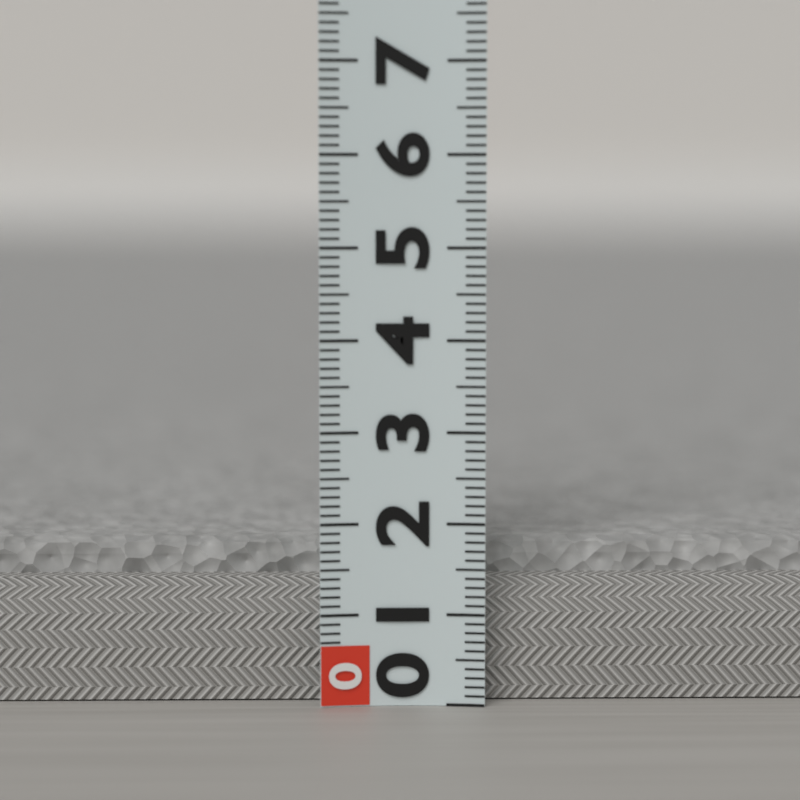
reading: 1.7 (no unit)
